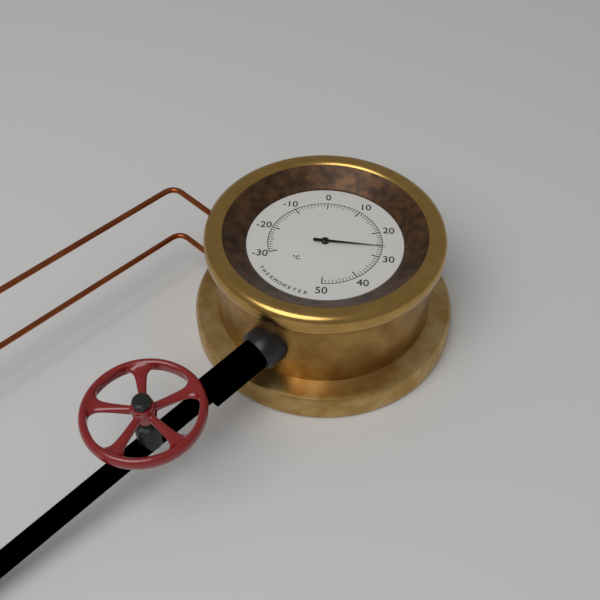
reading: 26 °C
